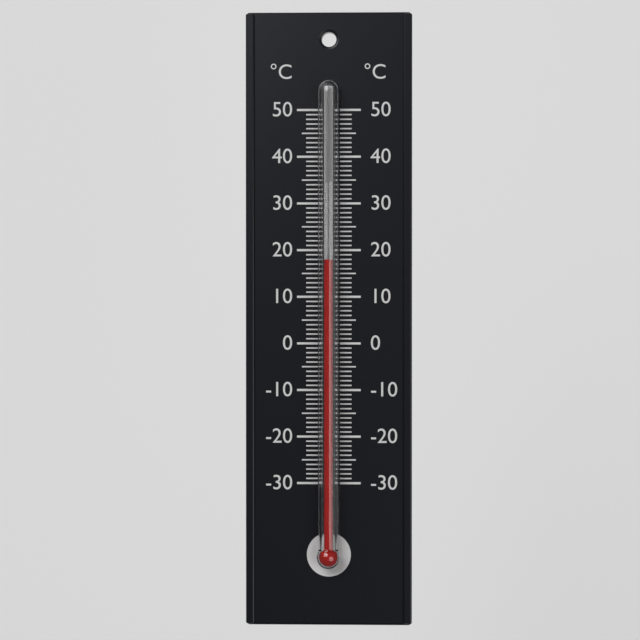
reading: 18 °C
